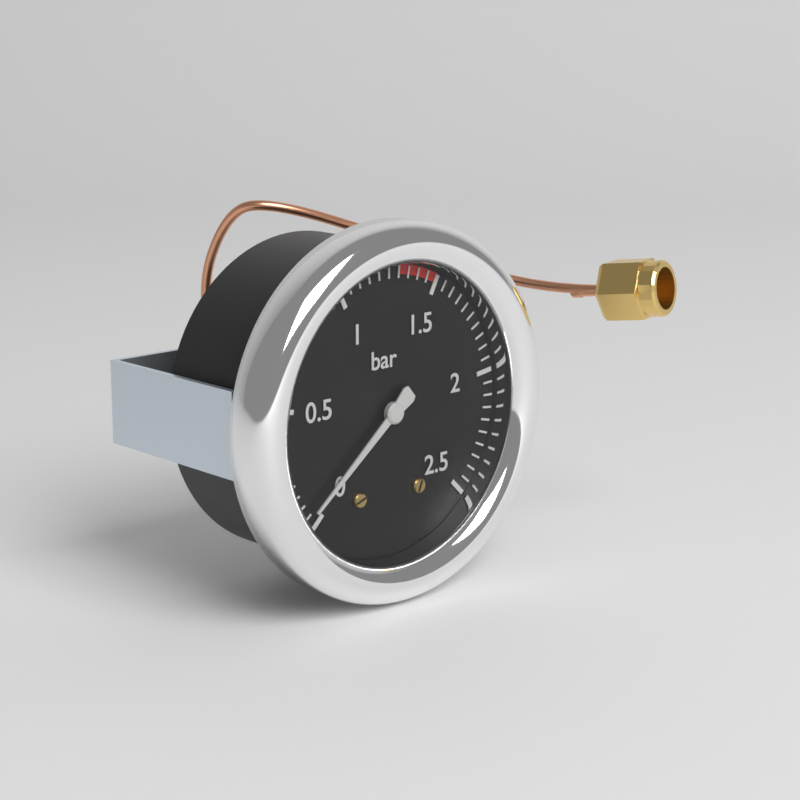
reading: 0.05 bar
